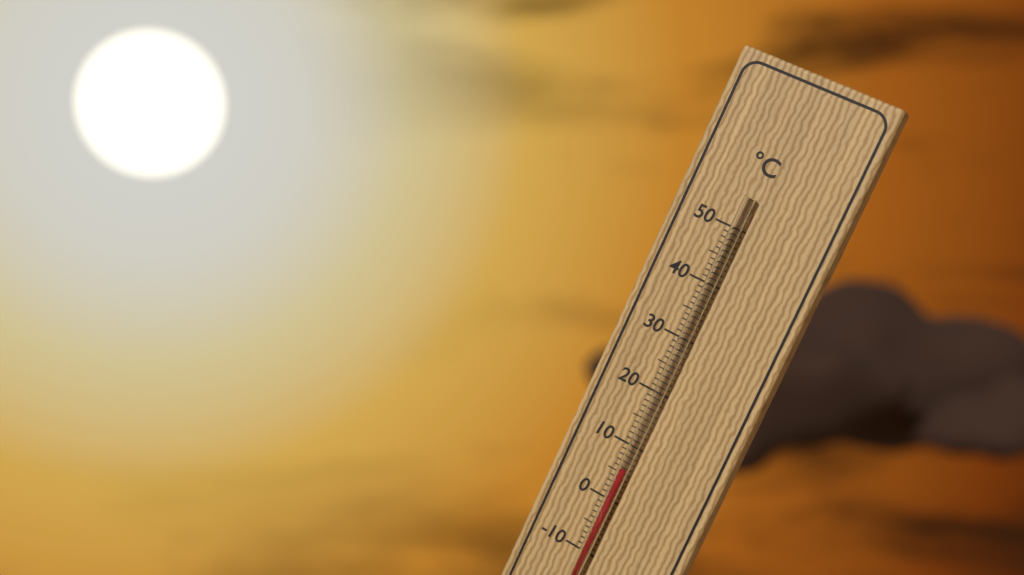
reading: 6 °C
